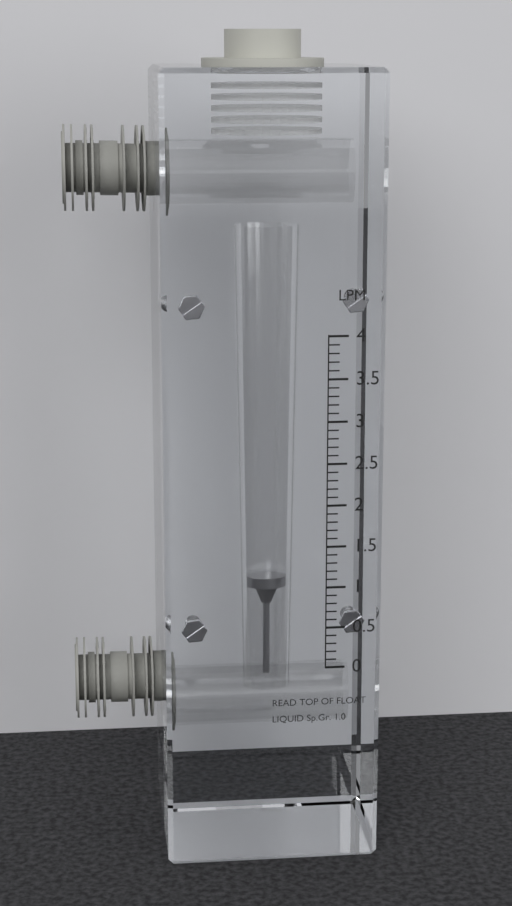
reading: 0.9 LPM
